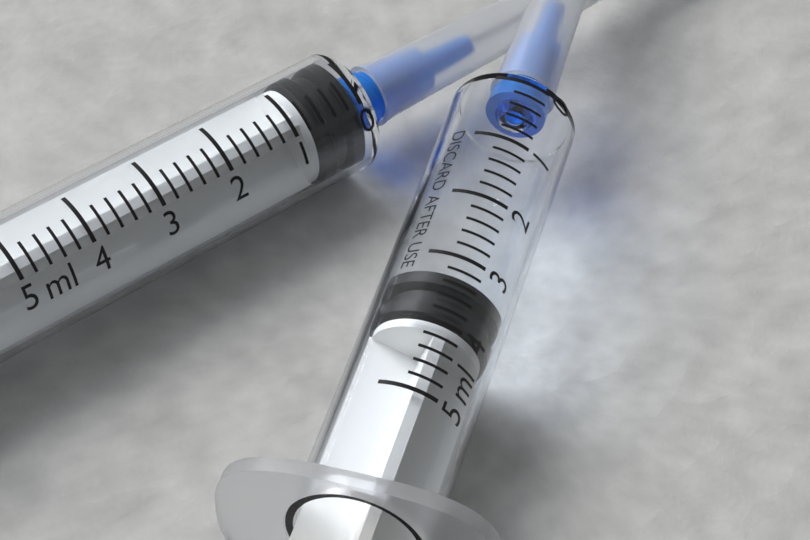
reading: 3.2 ml
